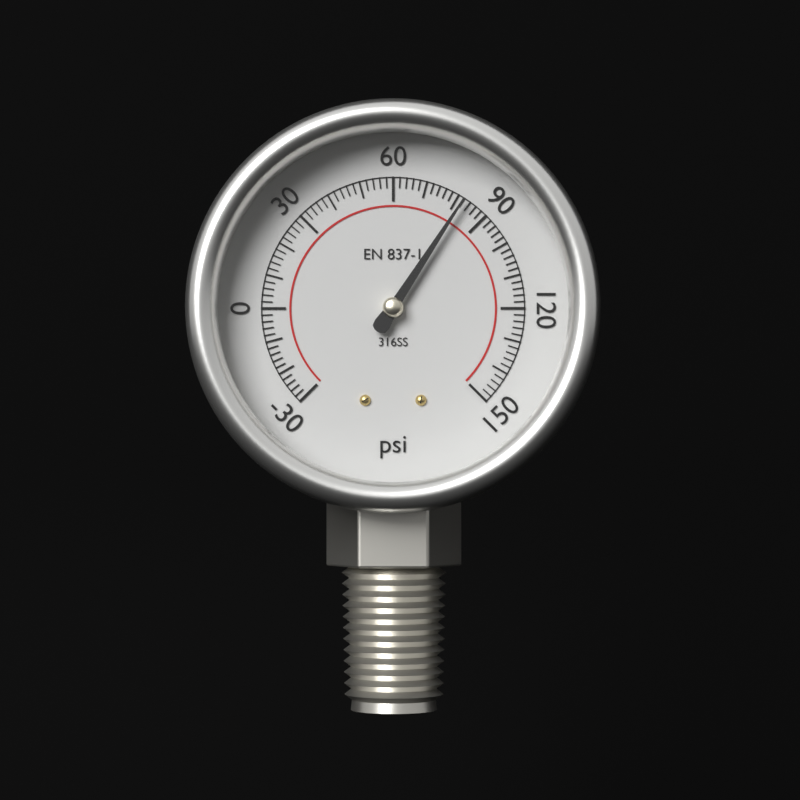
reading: 82 psi
